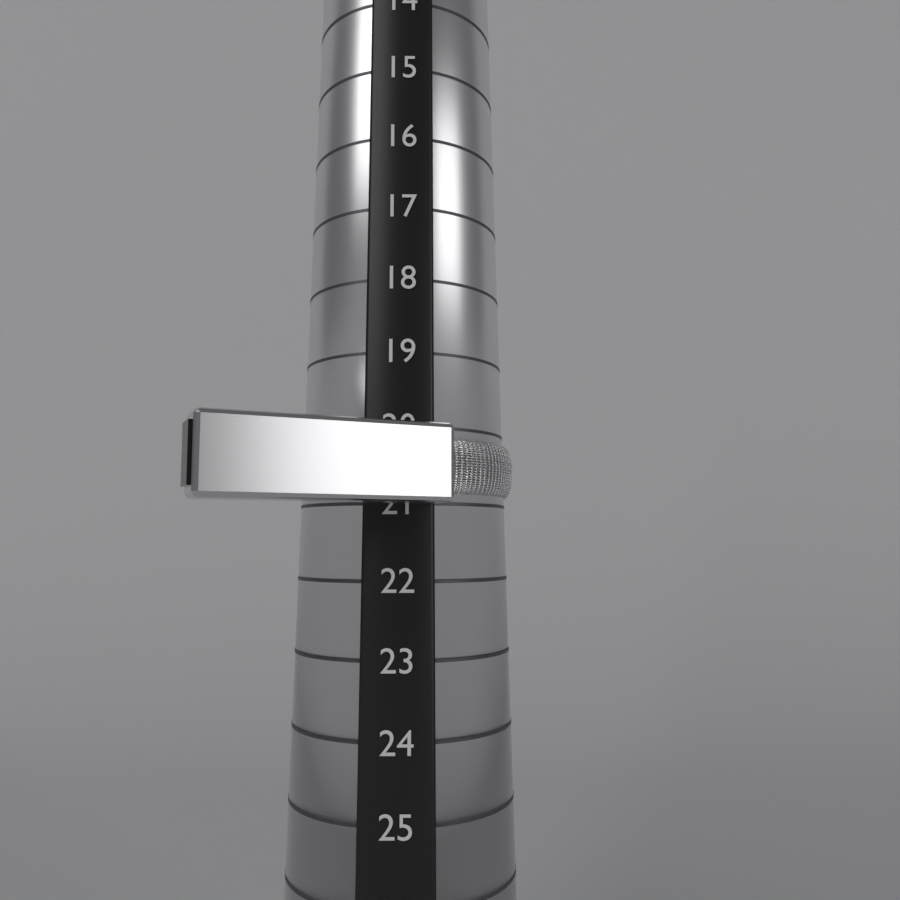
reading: 21 (no unit)
